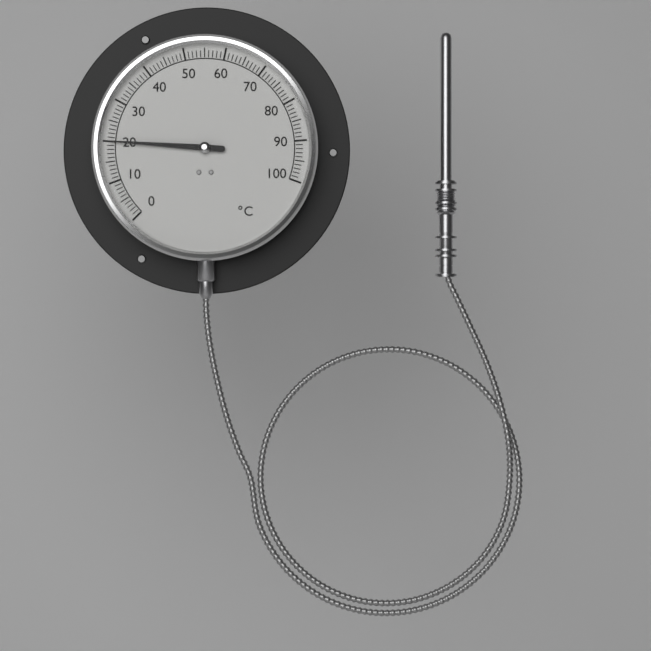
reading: 20 °C
